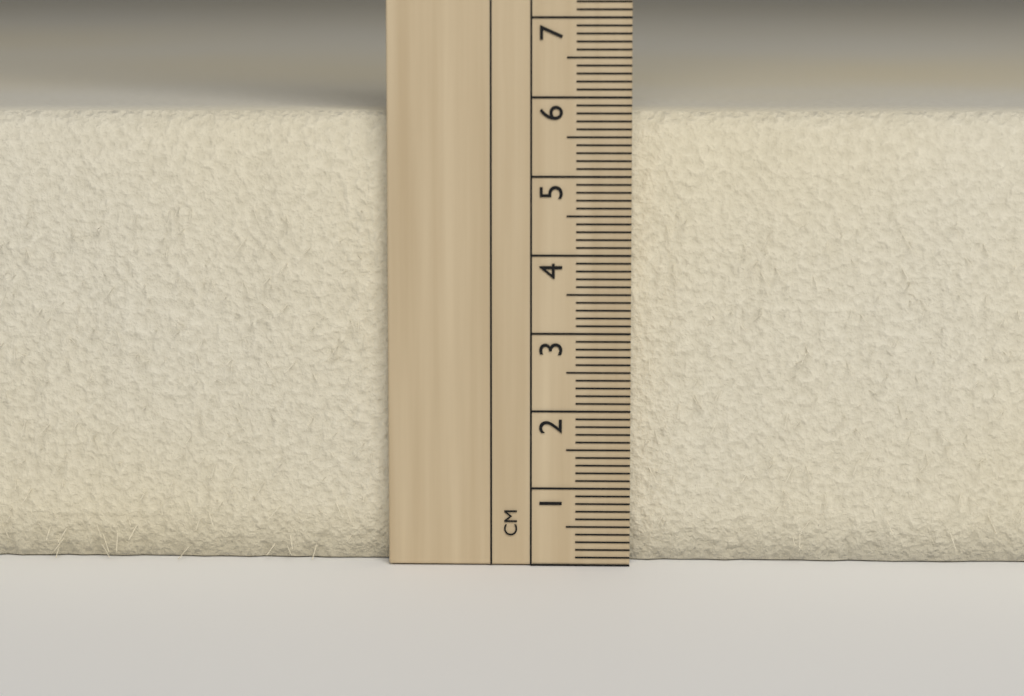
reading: 5.8 cm
